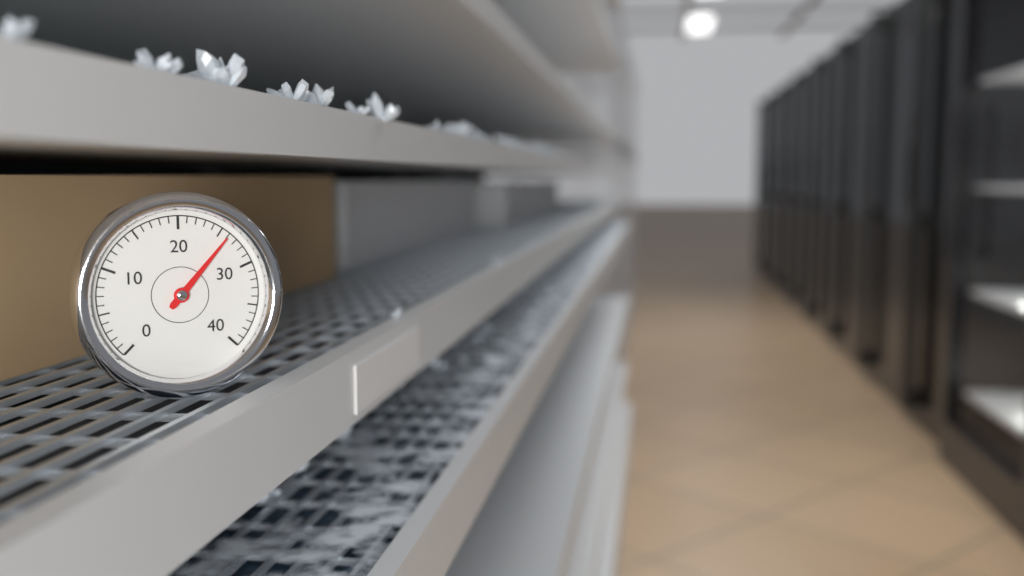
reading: 26 (no unit)
